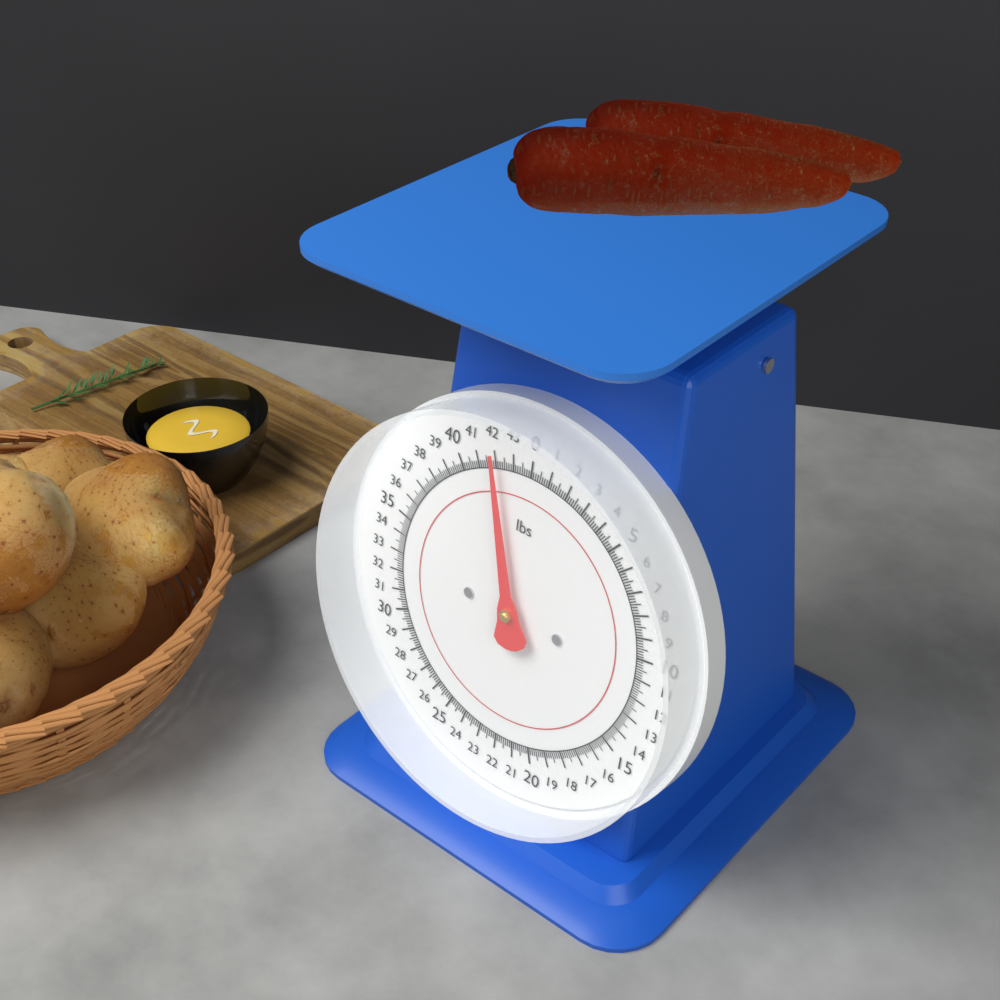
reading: 42.000 lbs
